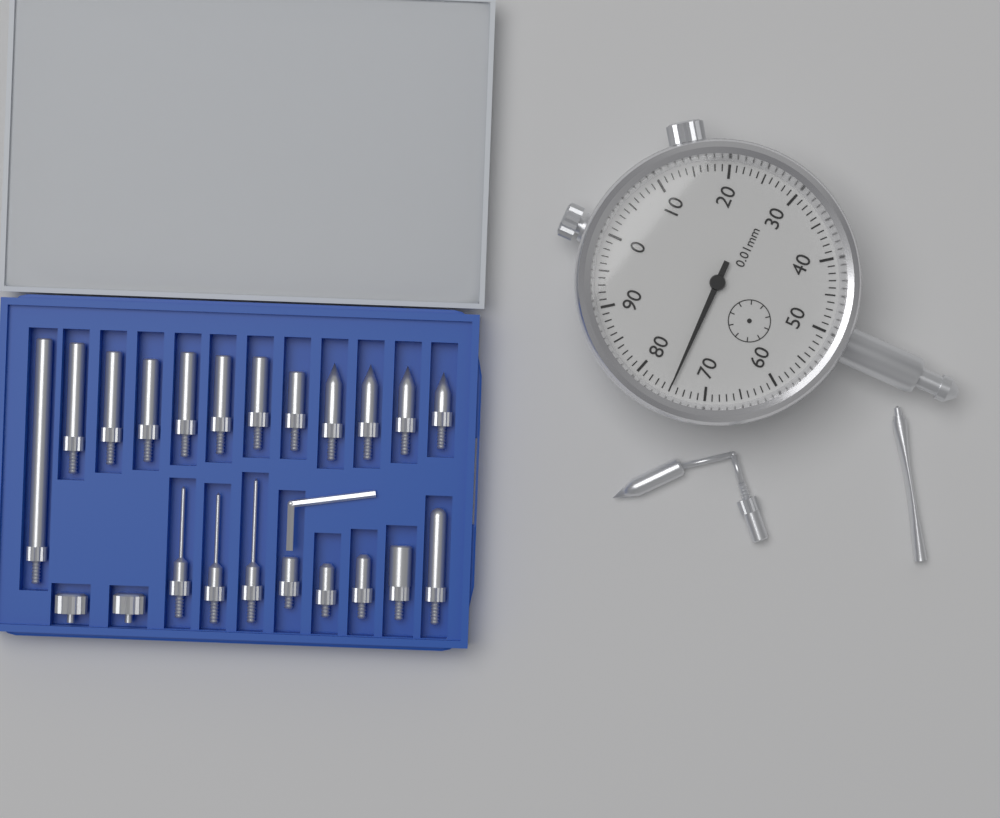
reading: 0.75 mm
